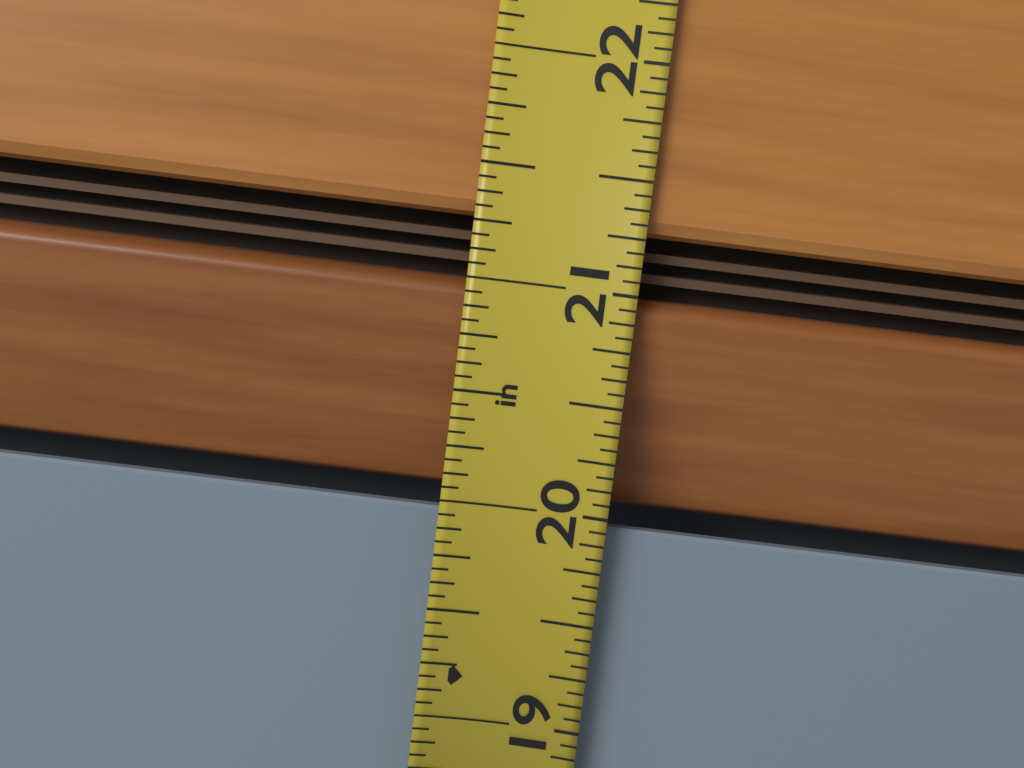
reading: 19.9375 in
